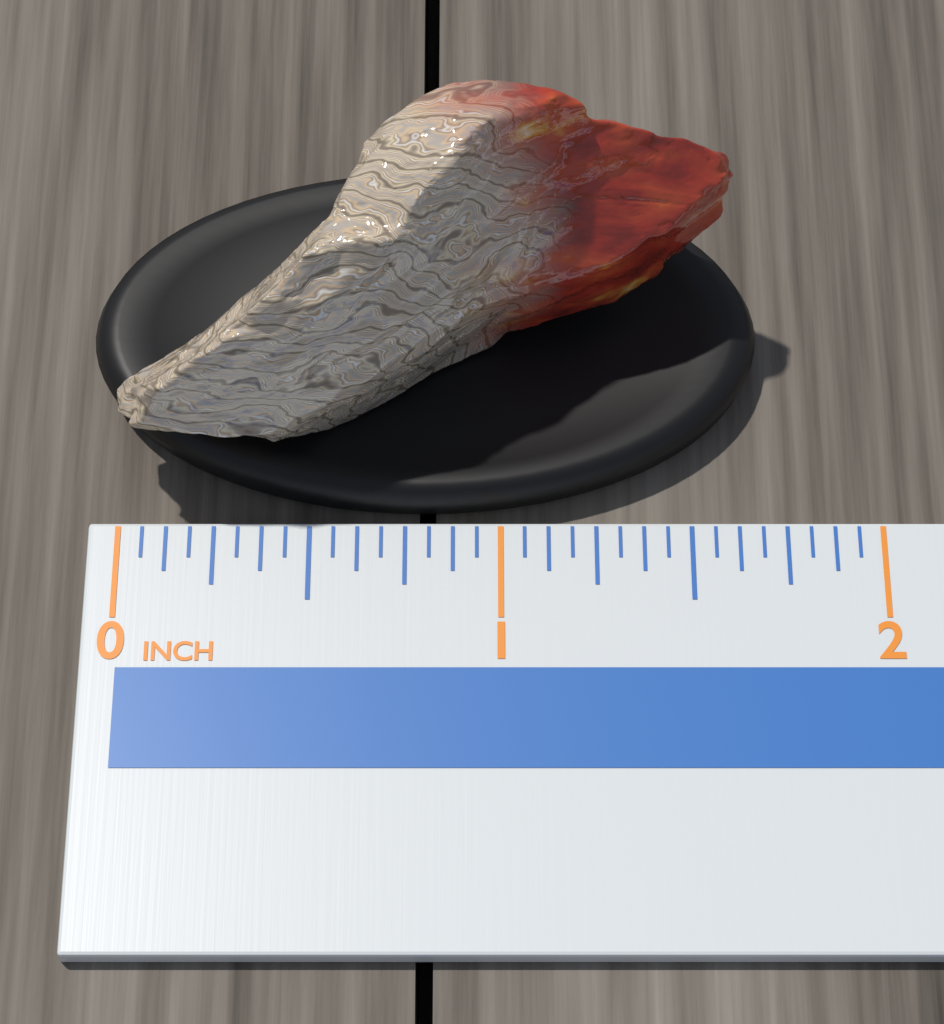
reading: 1.6000 in
